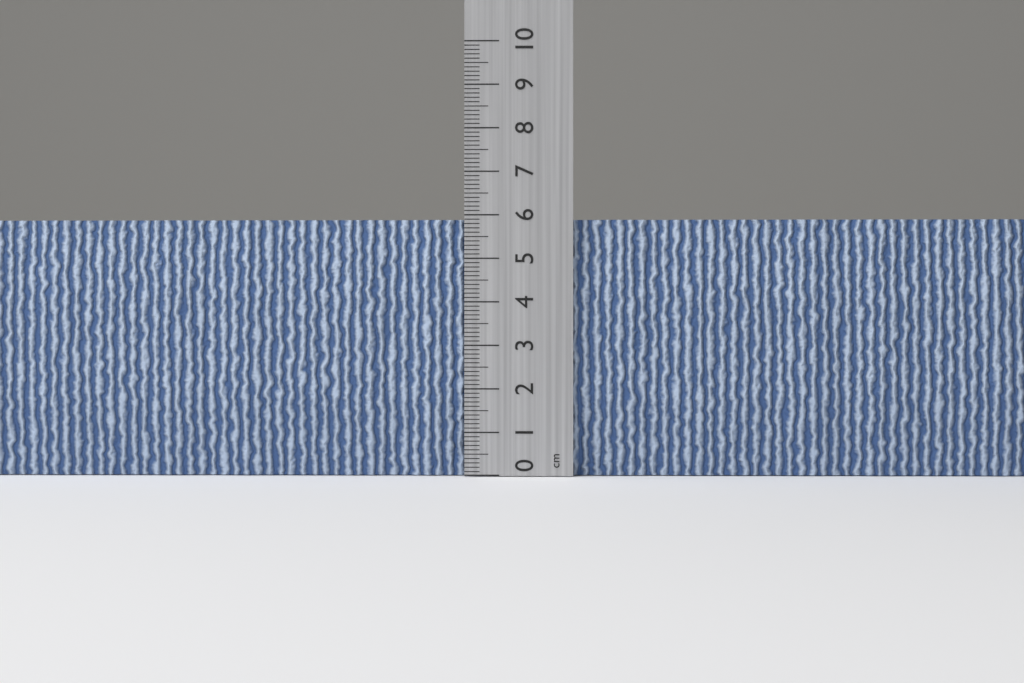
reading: 5.9 cm
